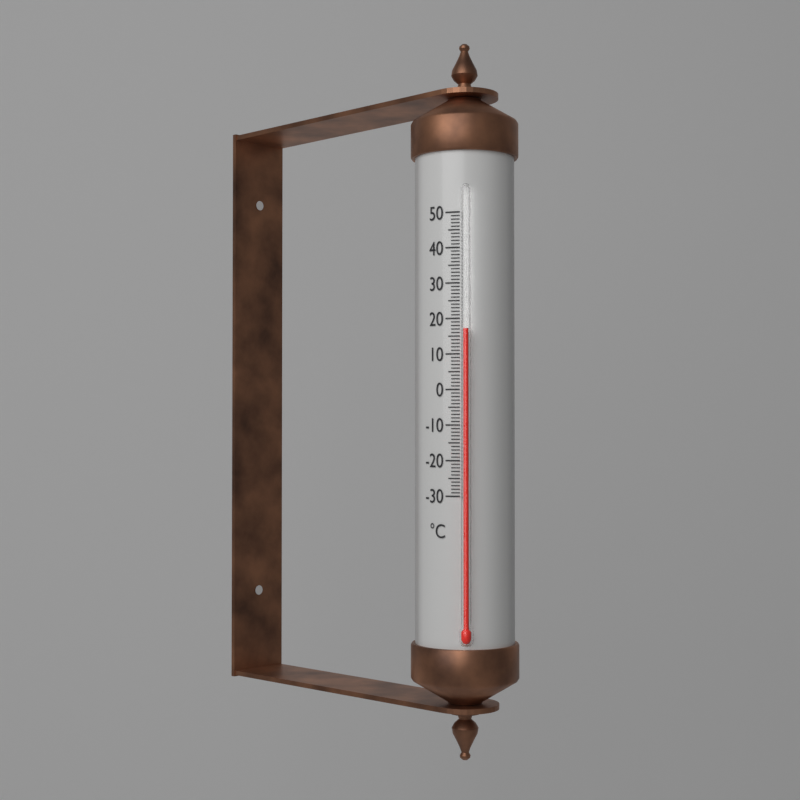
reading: 17 °C
